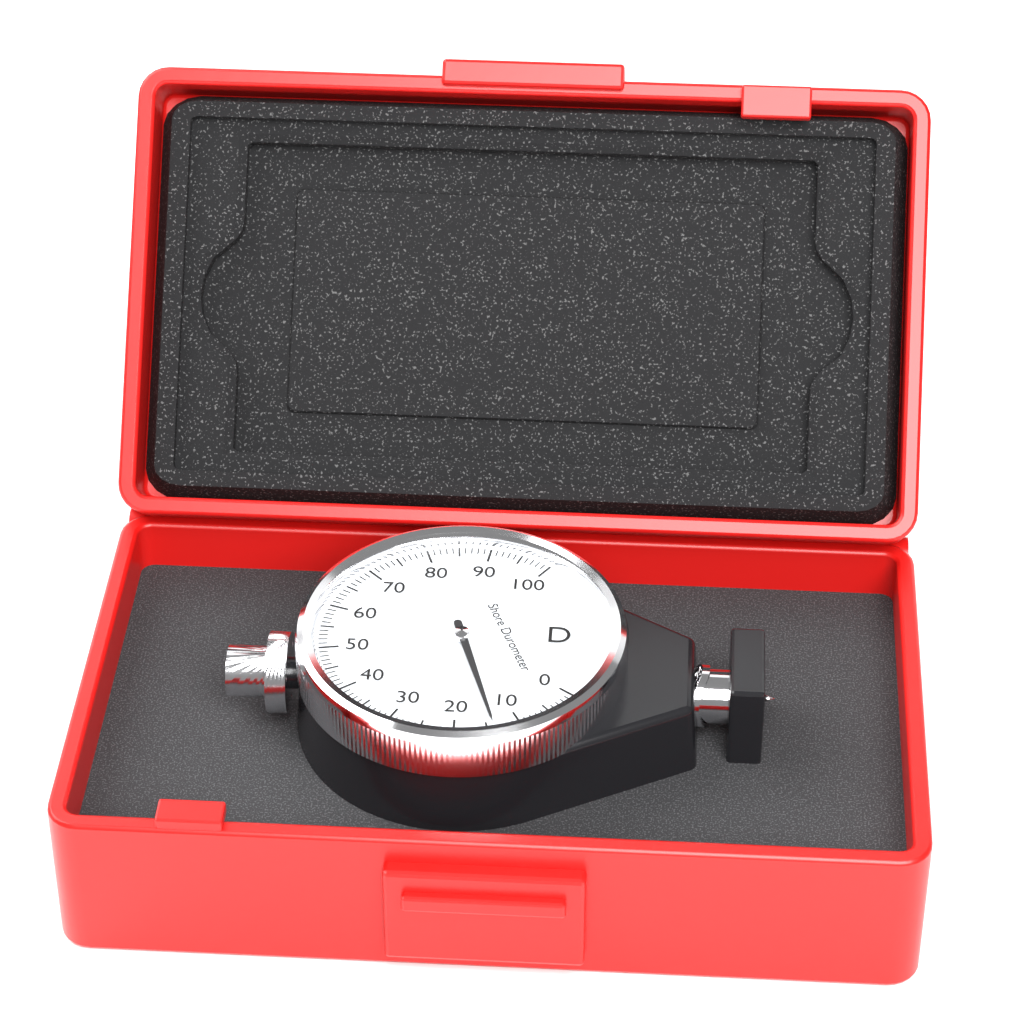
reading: 14 Shore D
